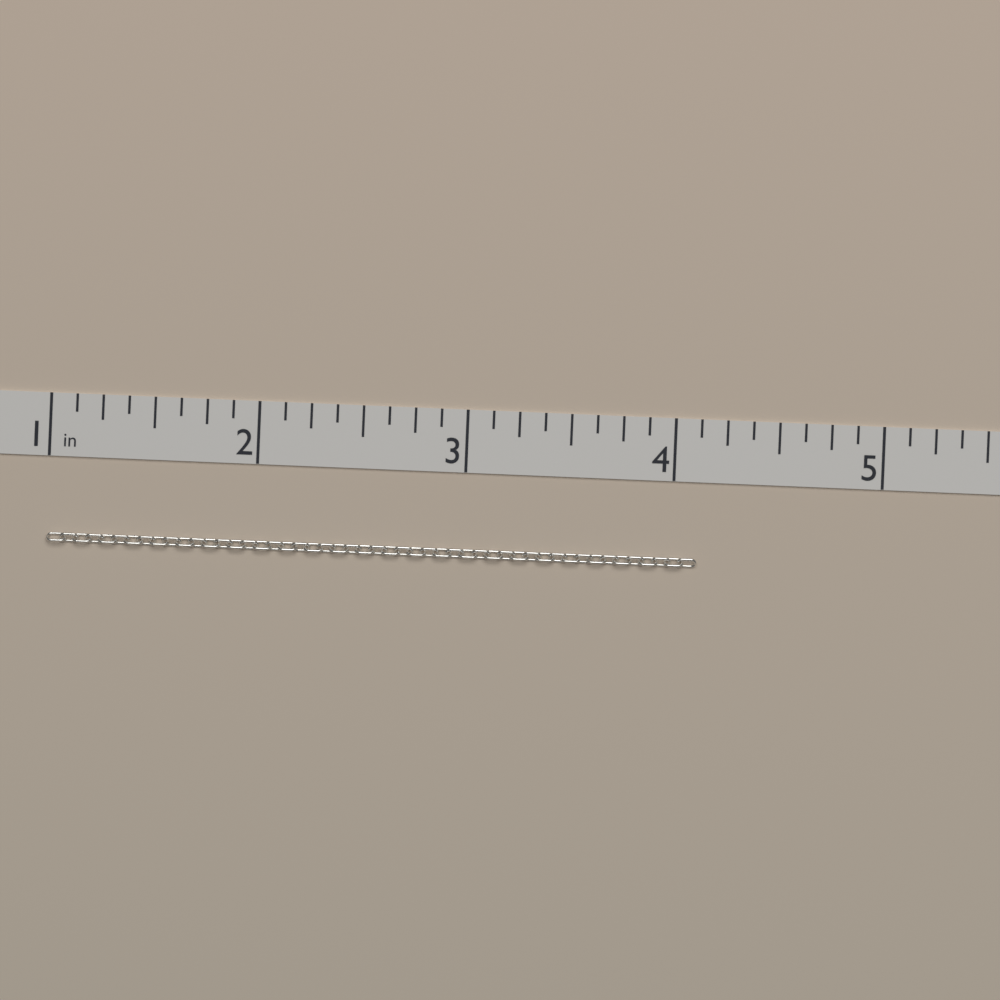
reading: 4.125 in
